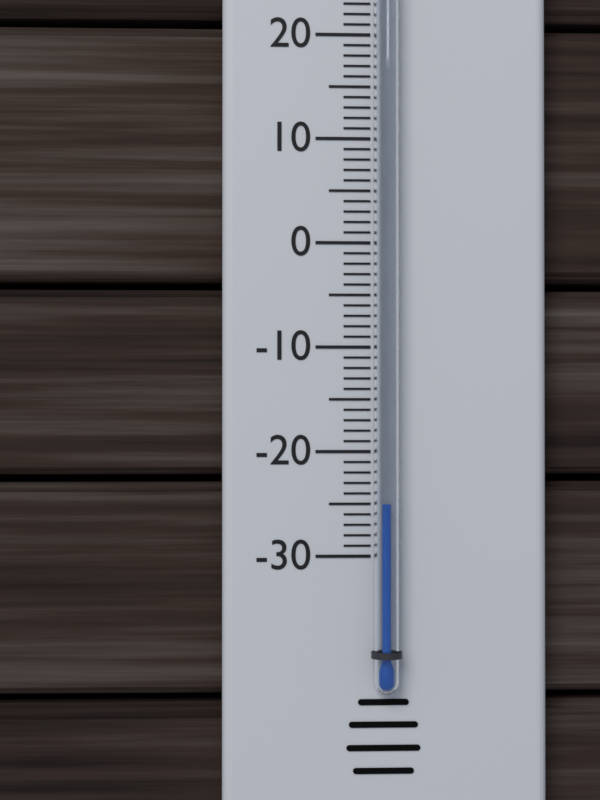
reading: -25 °C
